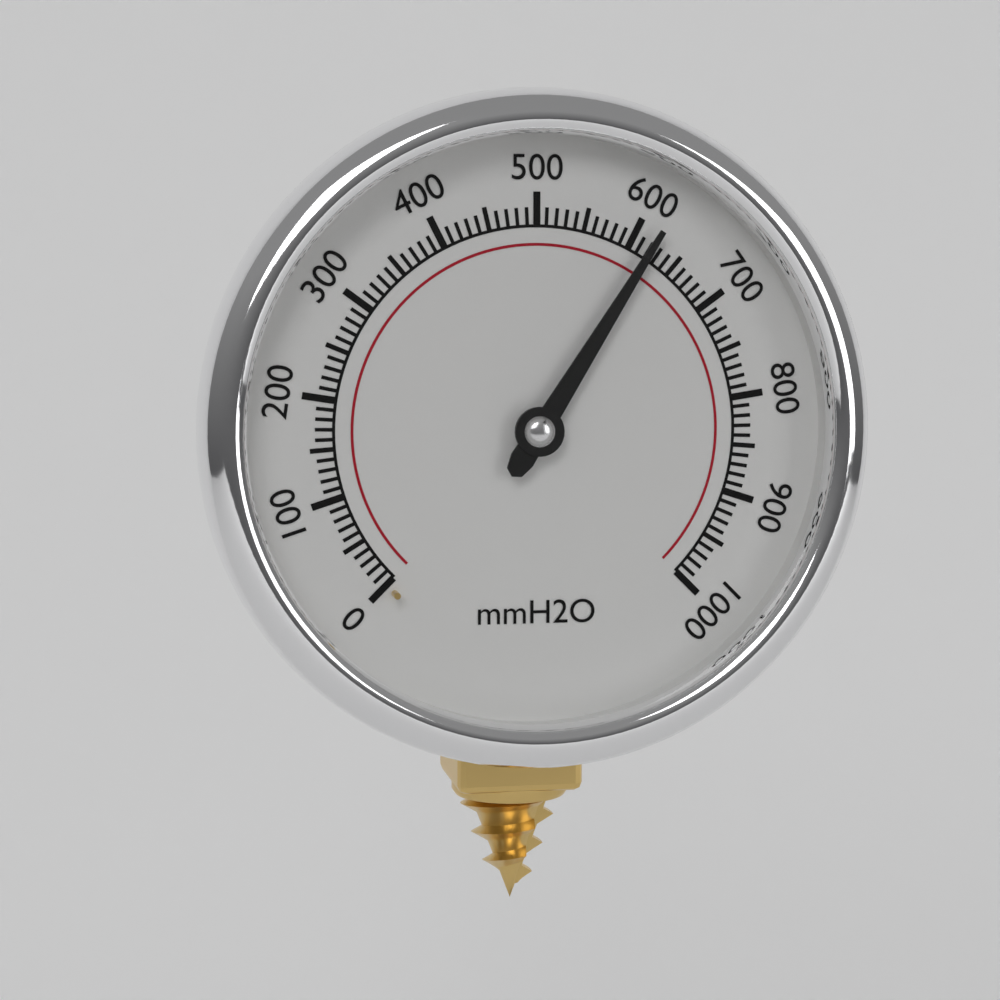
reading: 620 mmH2O
